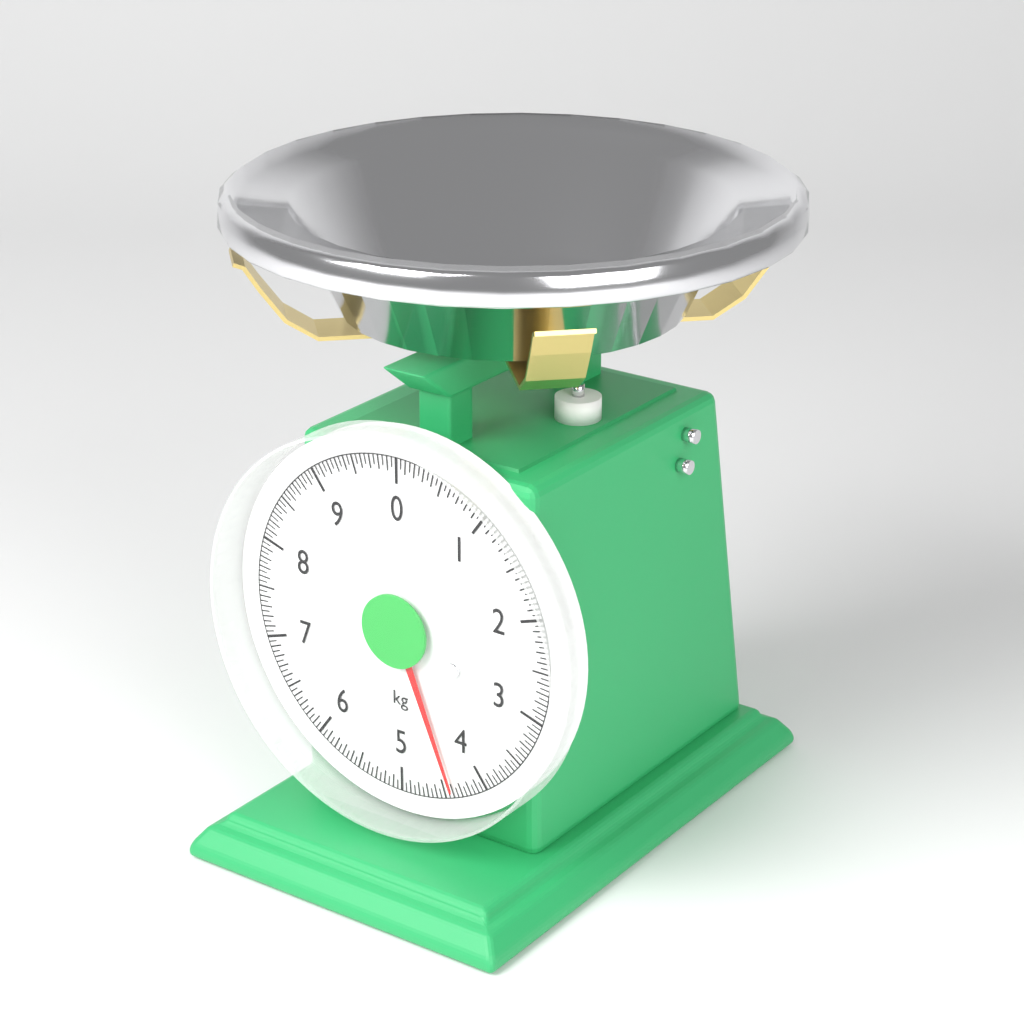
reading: 4.40 kg
